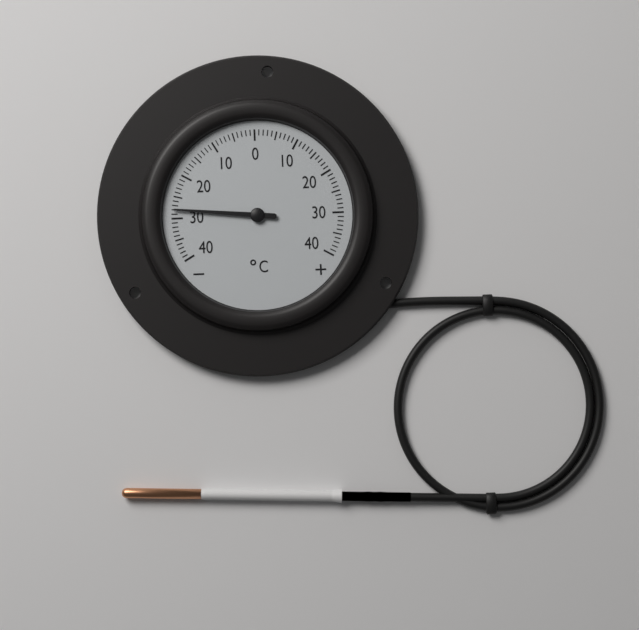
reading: -28 °C
